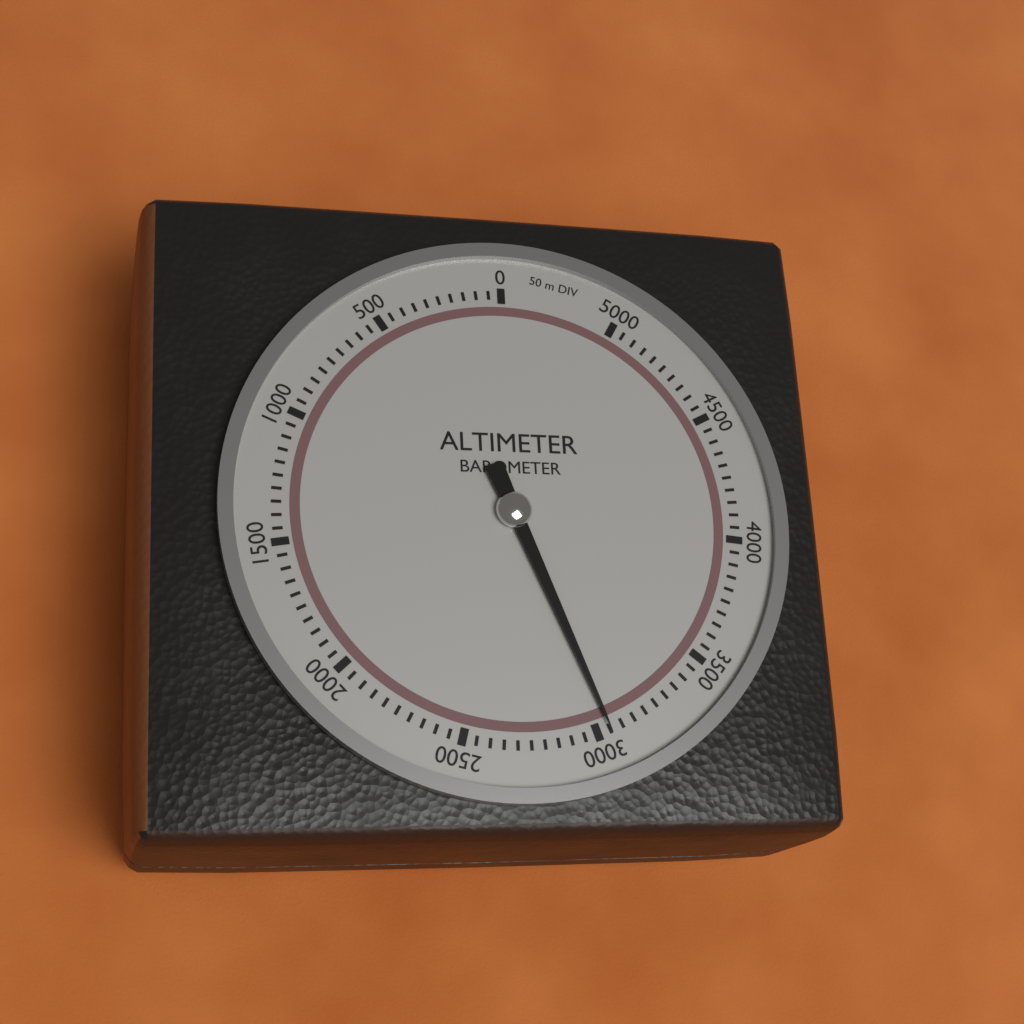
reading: 3050 m
